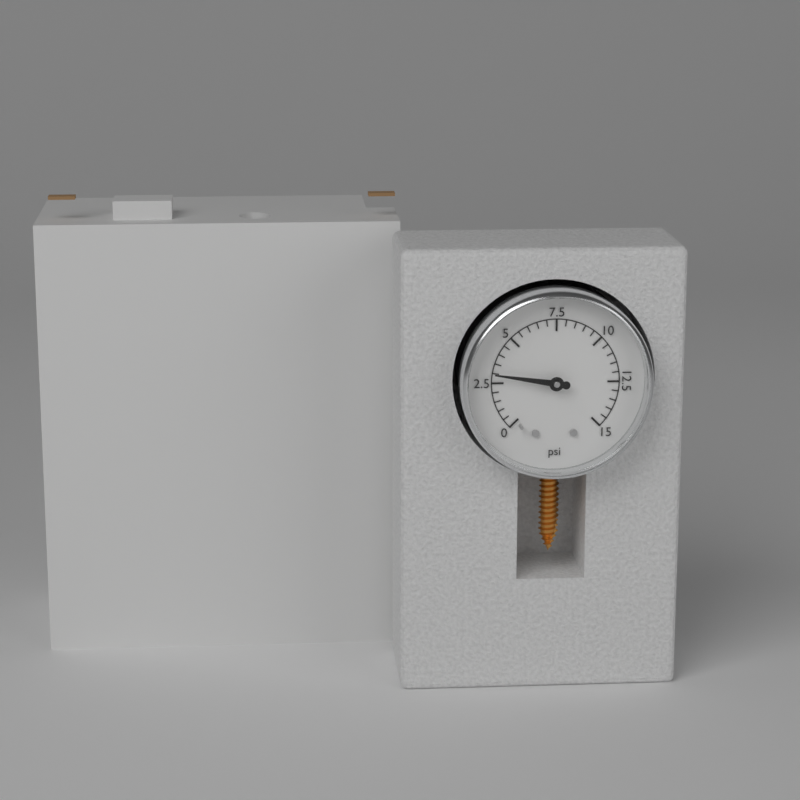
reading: 3.0 psi
